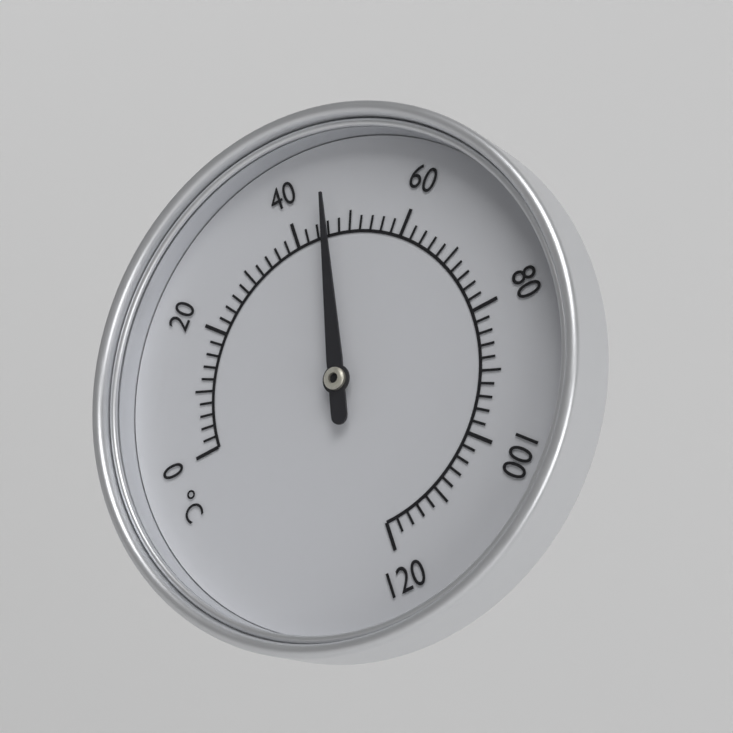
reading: 46 °C
